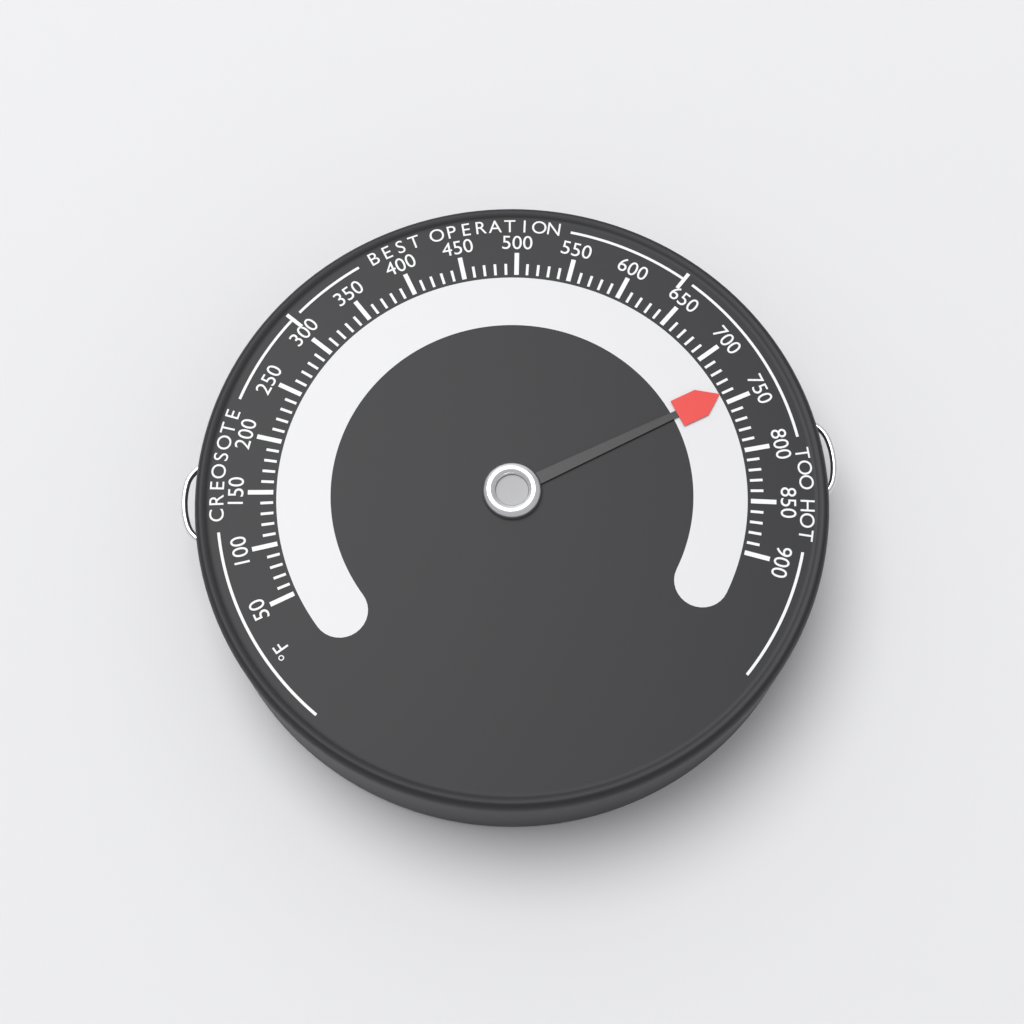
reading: 740 °F
